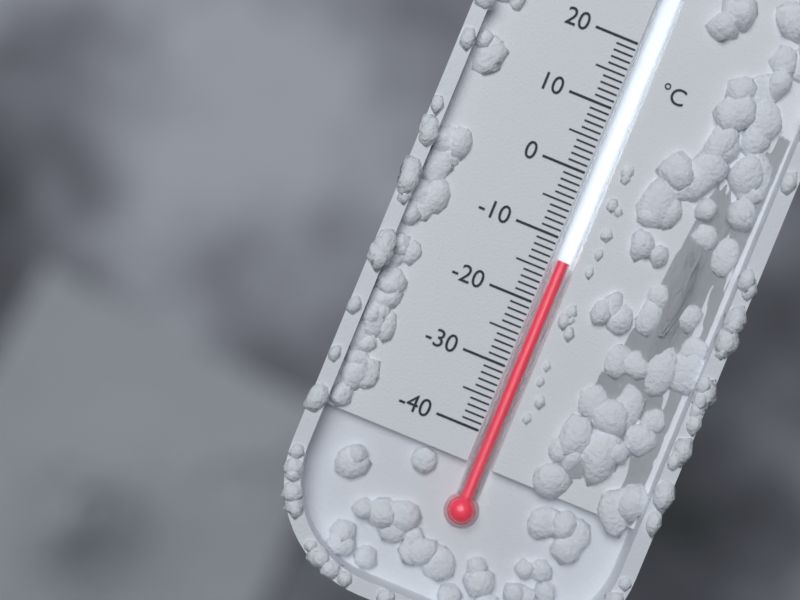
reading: -13 °C
